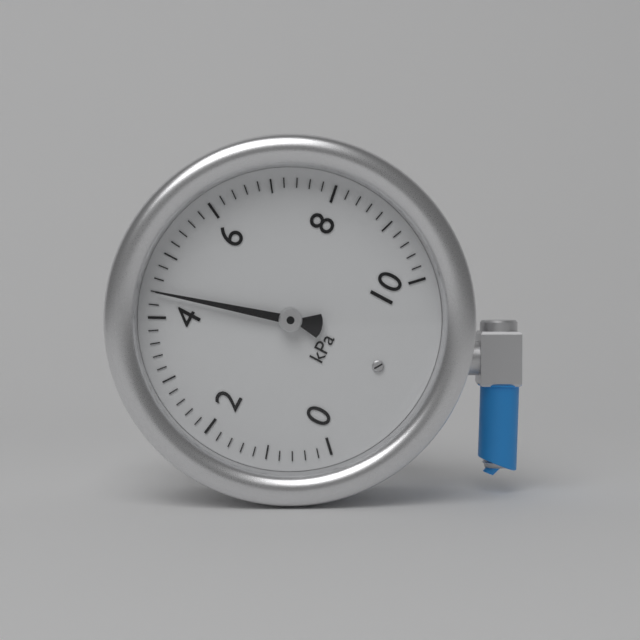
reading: 4.4 kPa
